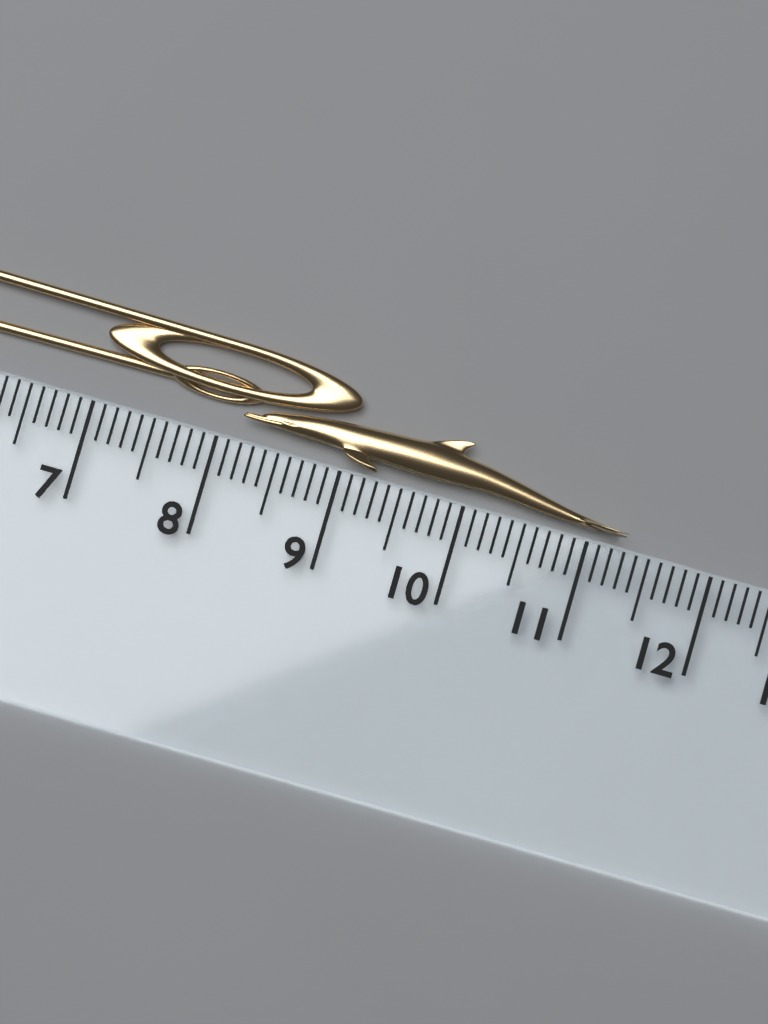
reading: 11.3 cm
